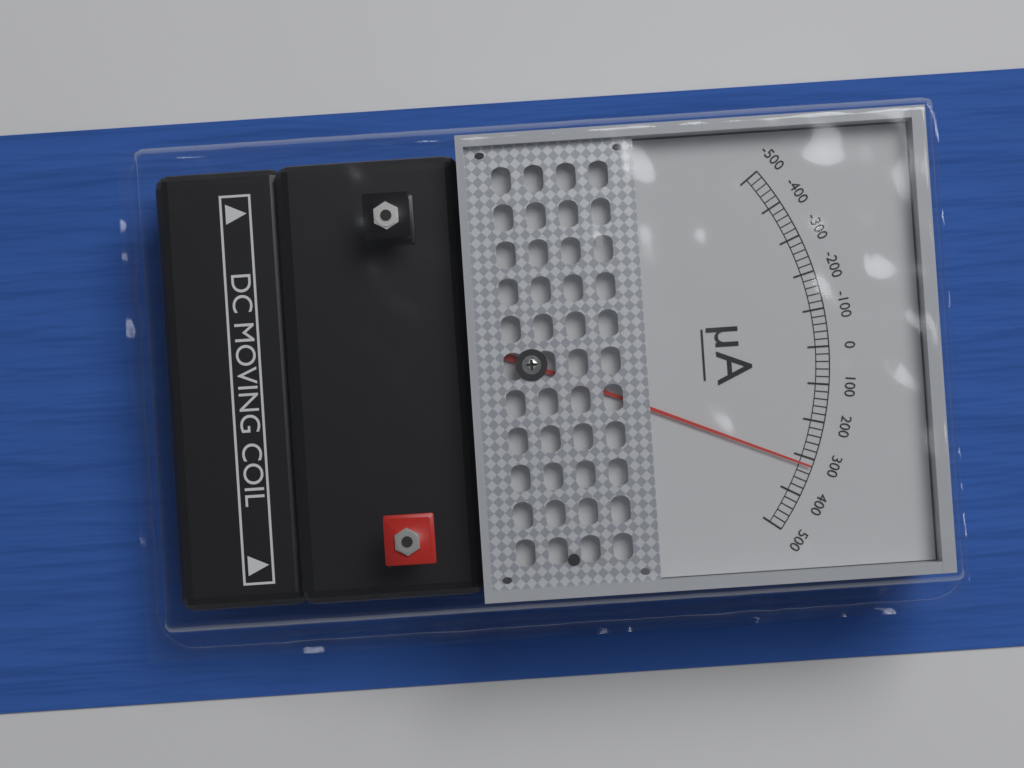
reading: 320 µA
